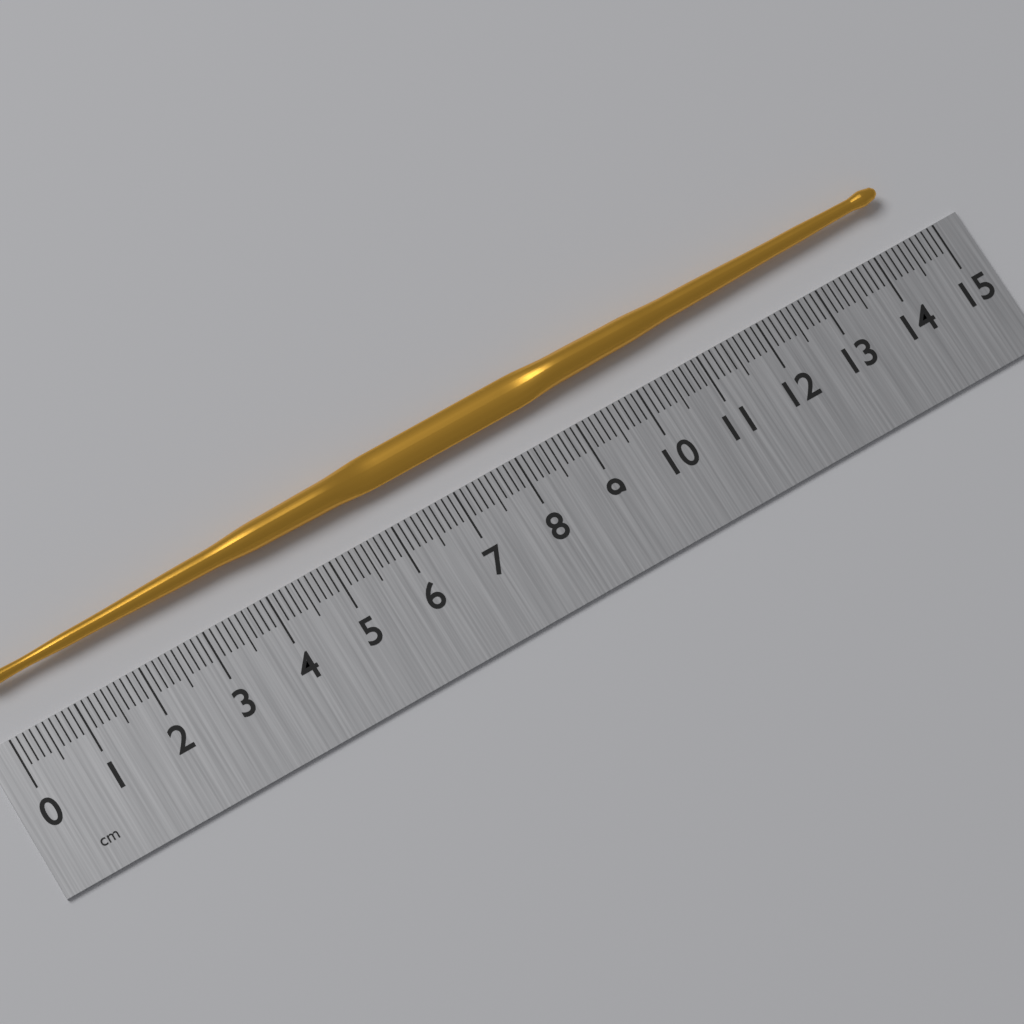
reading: 14.5 cm
